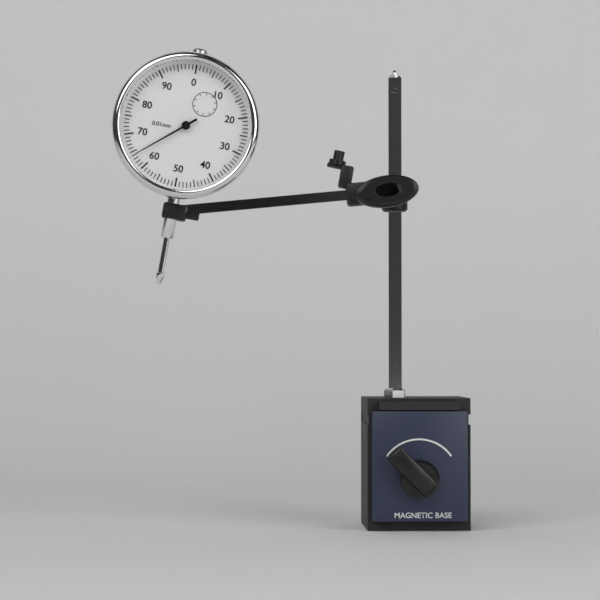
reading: 0.64 mm
